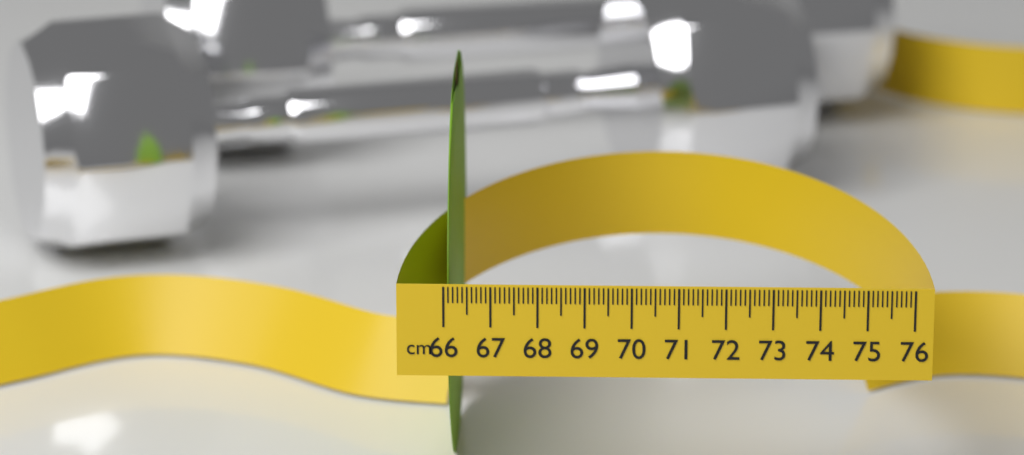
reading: 66.2 cm
